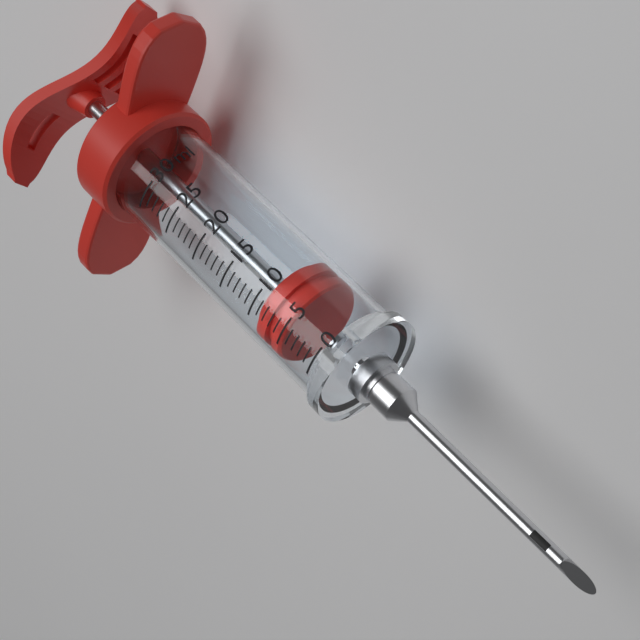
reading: 5 ml
